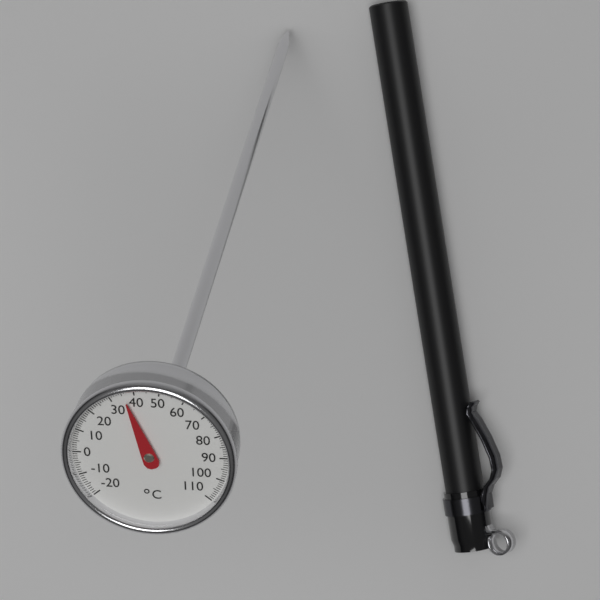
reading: 36 °C
